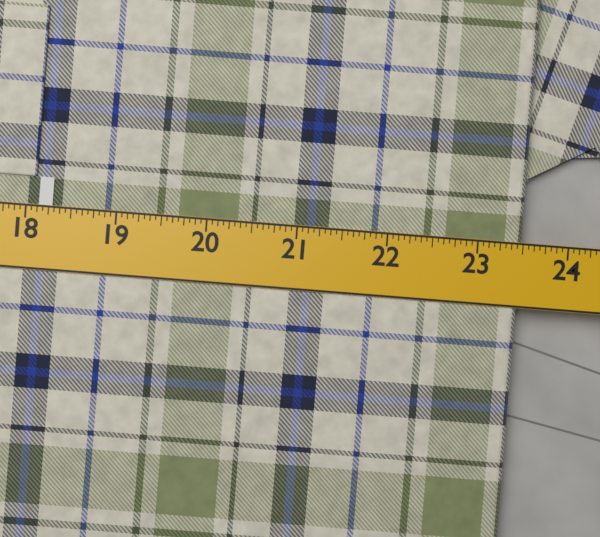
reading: 23.5000 in
